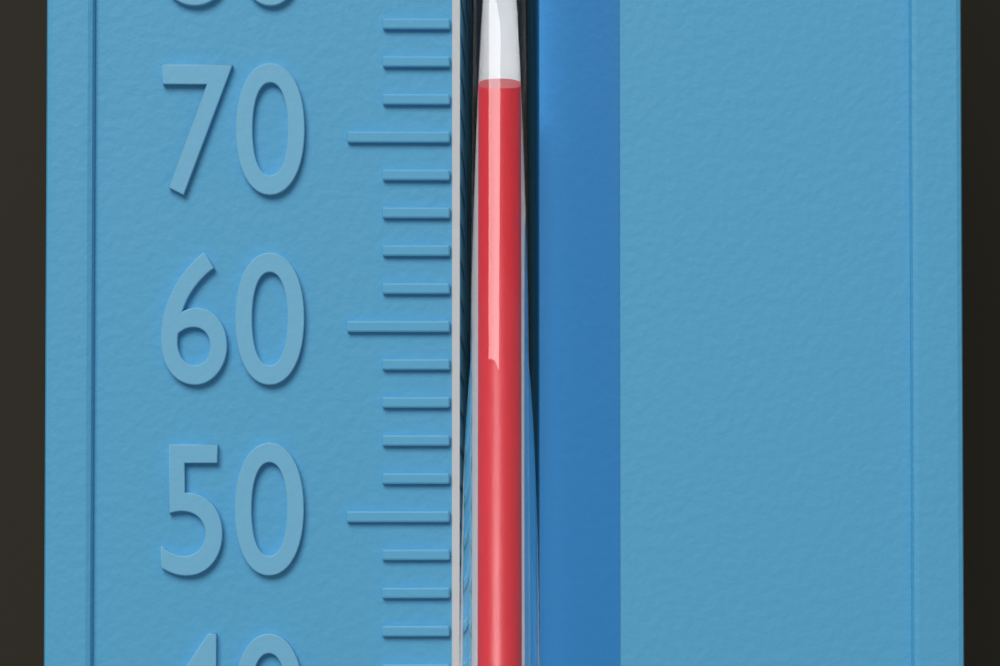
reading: 72 °F
